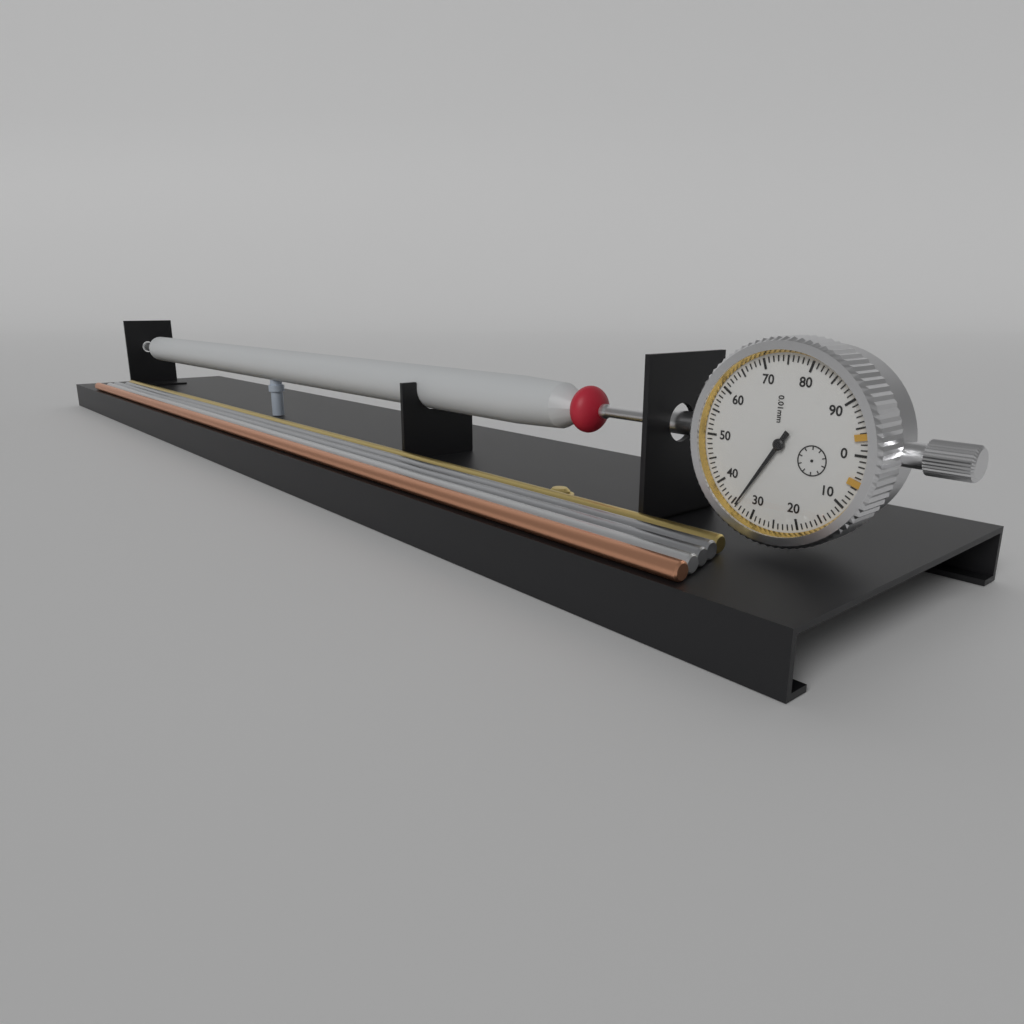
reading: 0.34 mm
